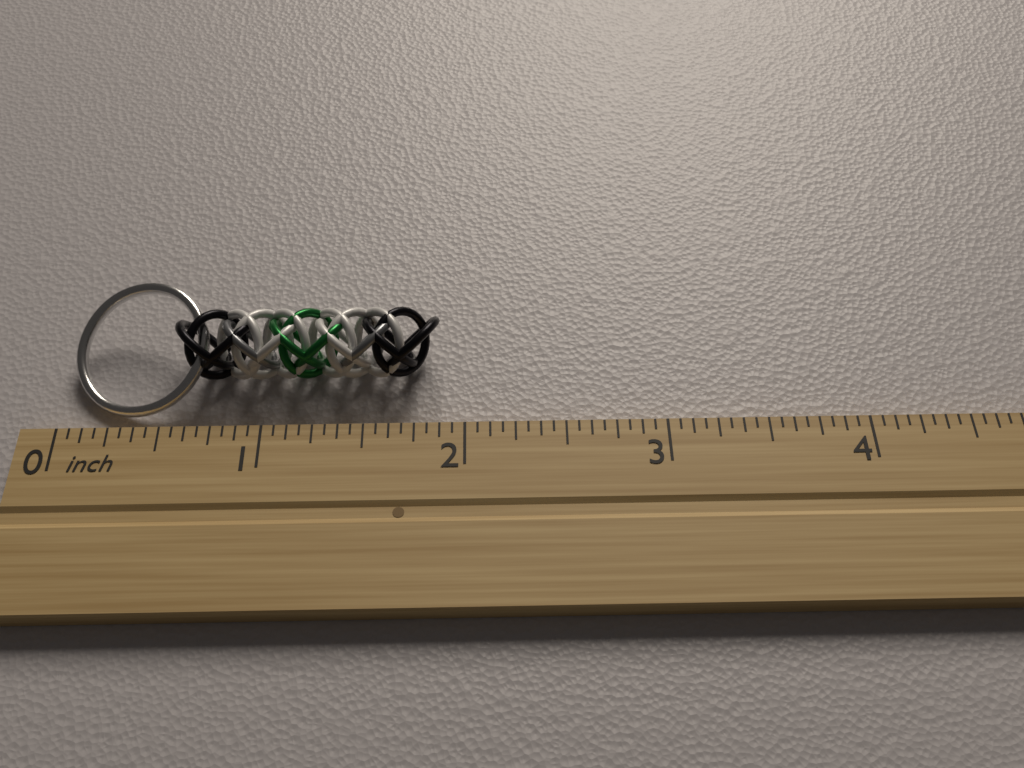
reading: 1.8750 inch
